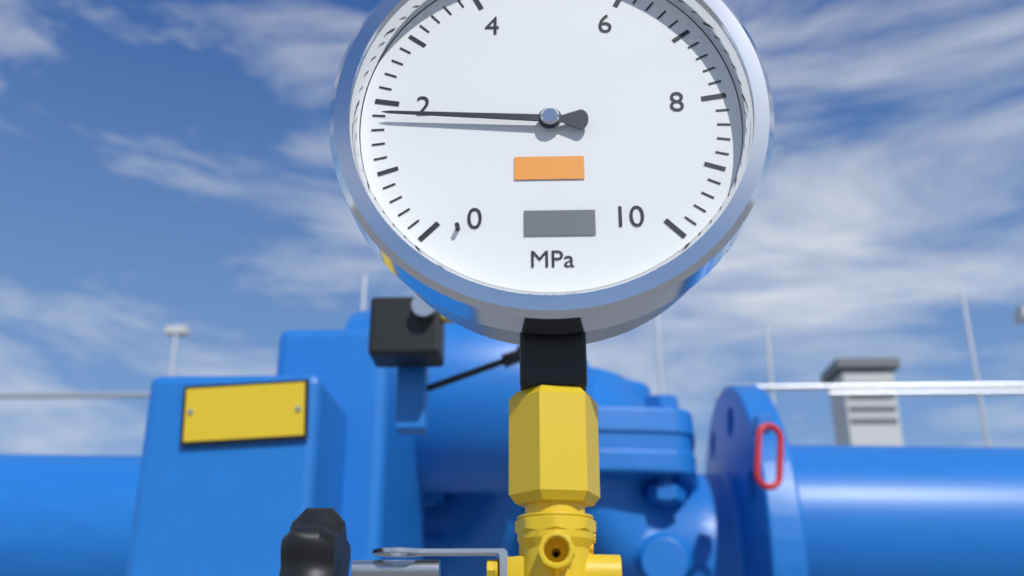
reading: 1.8 MPa
